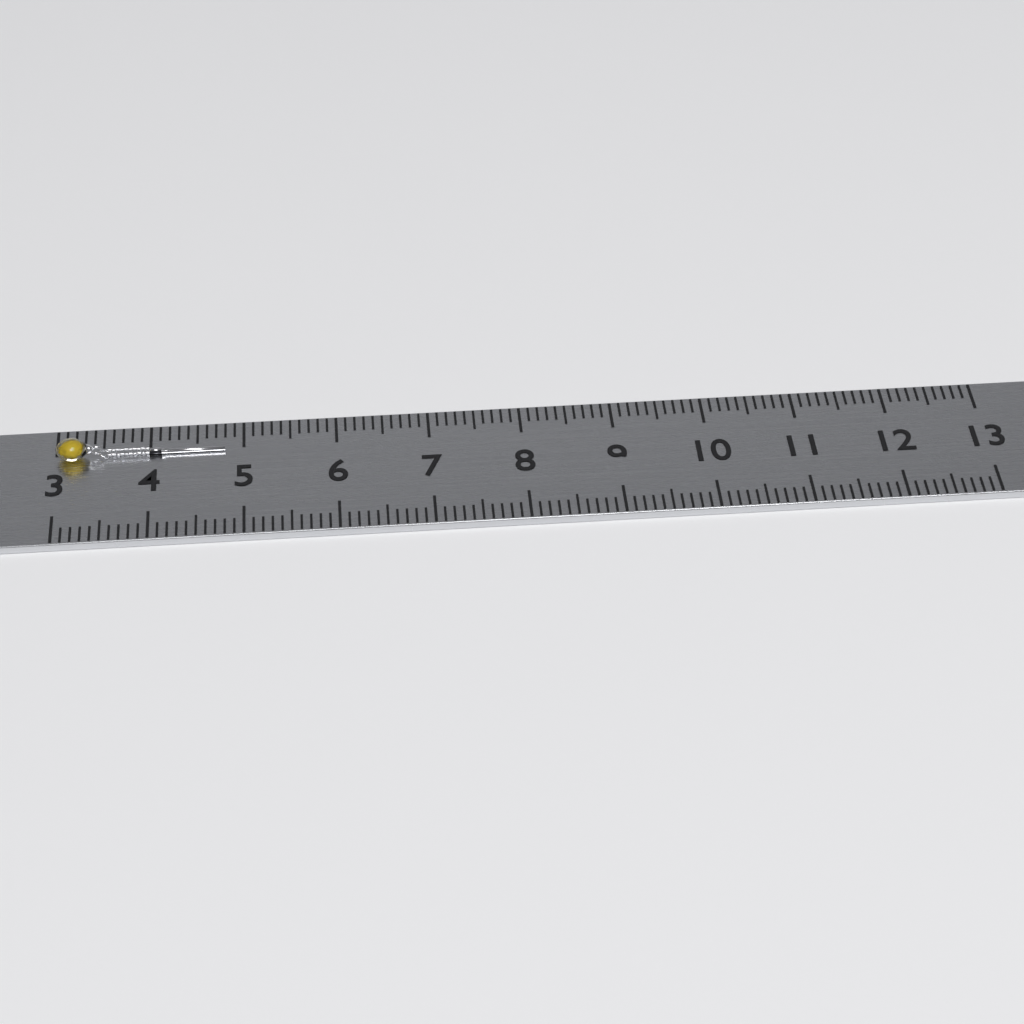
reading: 4.8 (no unit)
